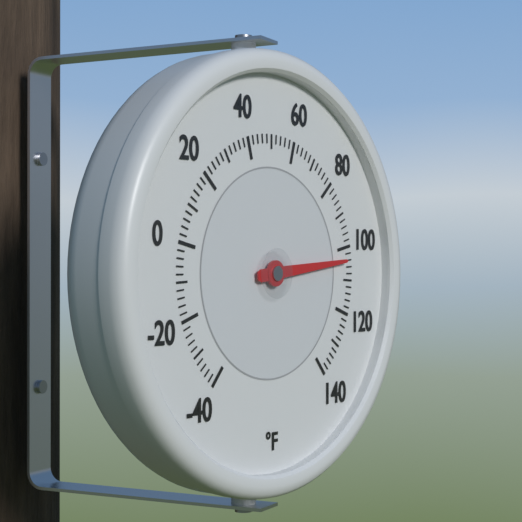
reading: 104 °F
